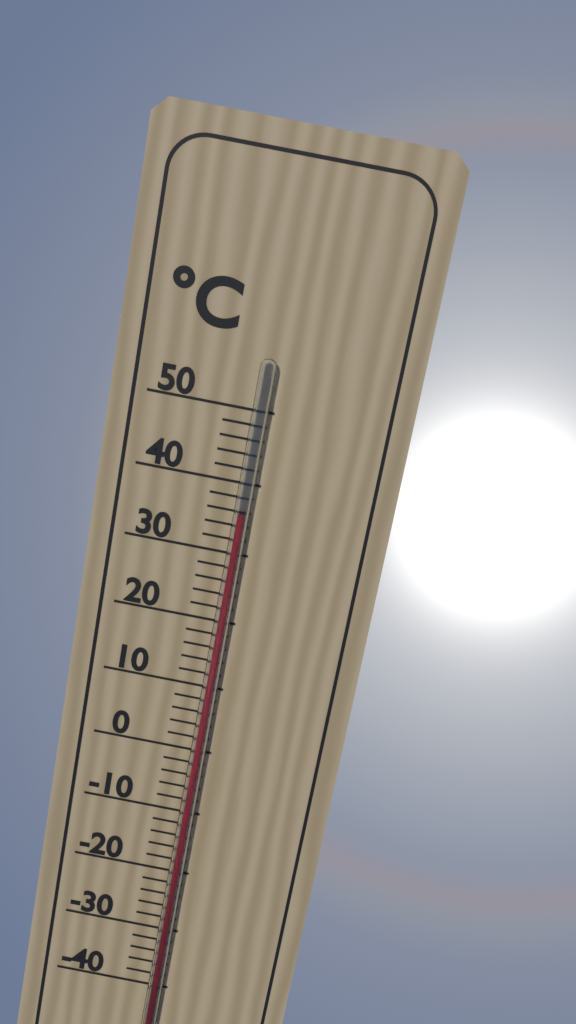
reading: 36 °C
